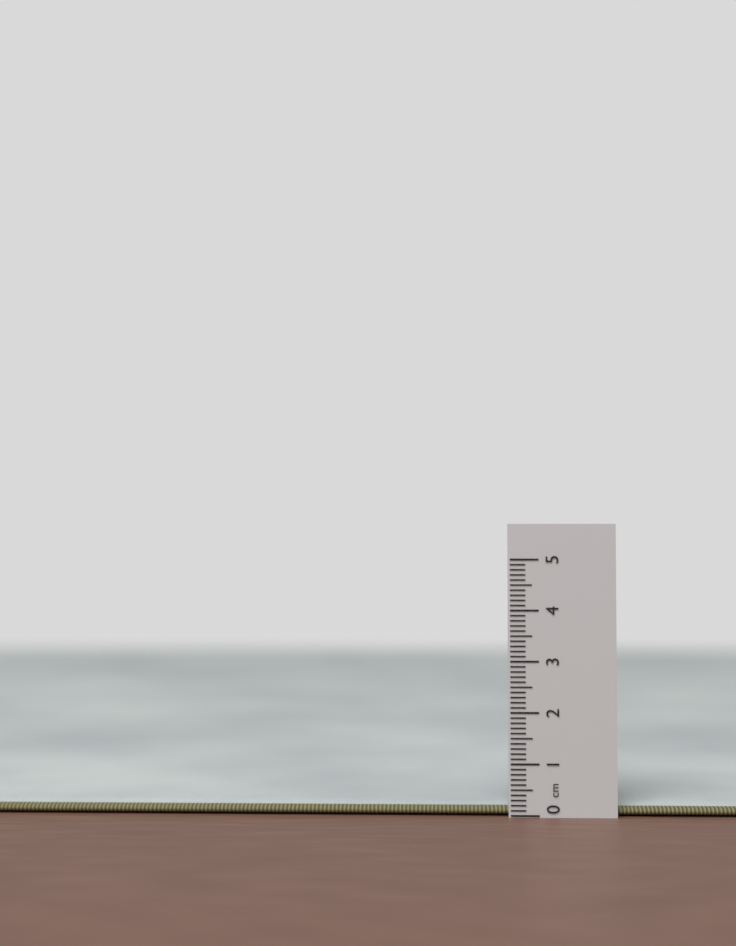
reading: 0.2 cm
